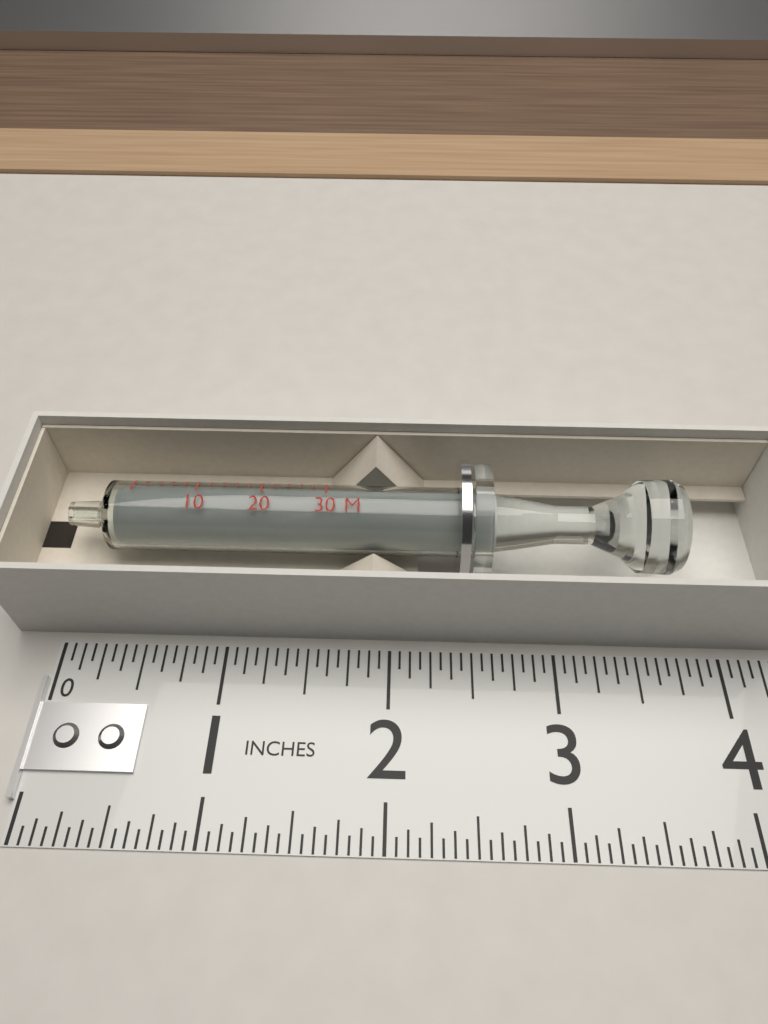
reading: 3.7500 in
